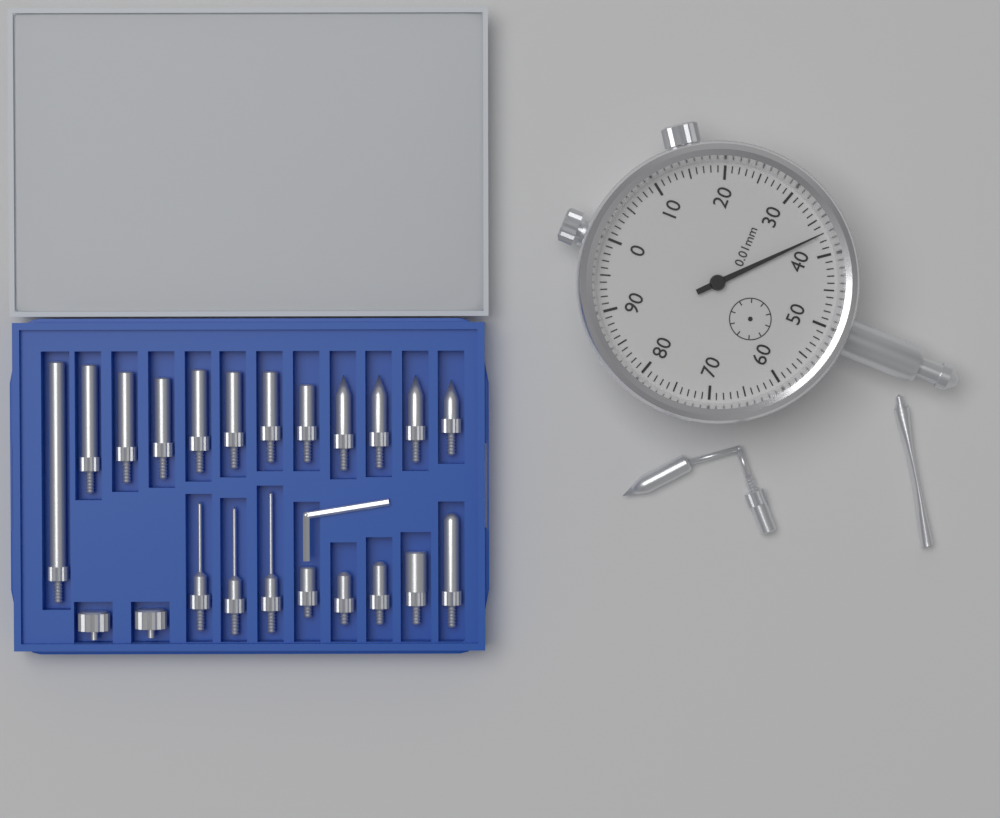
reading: 0.37 mm
